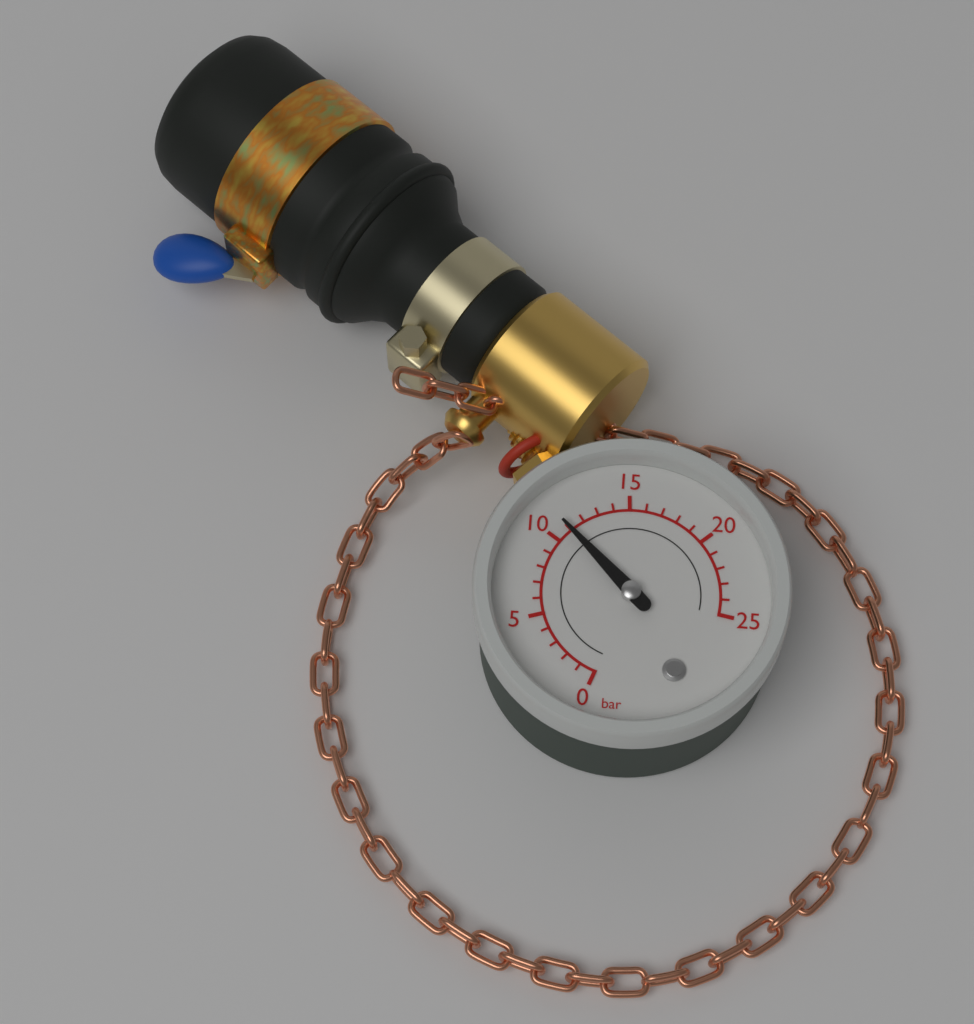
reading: 11 bar
